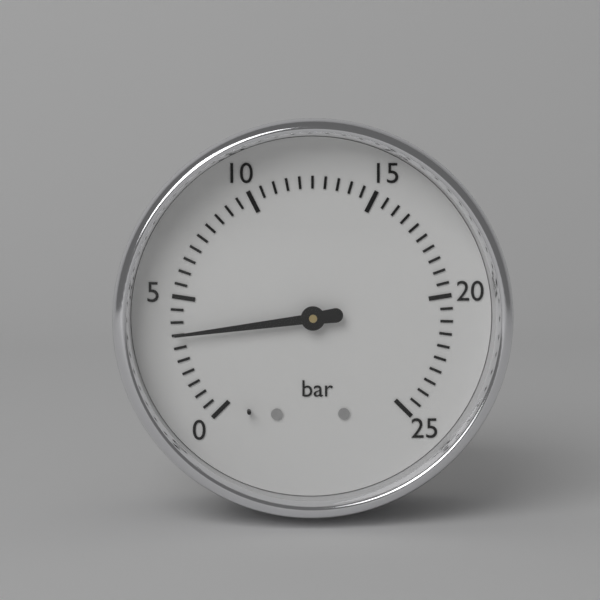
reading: 3.5 bar
